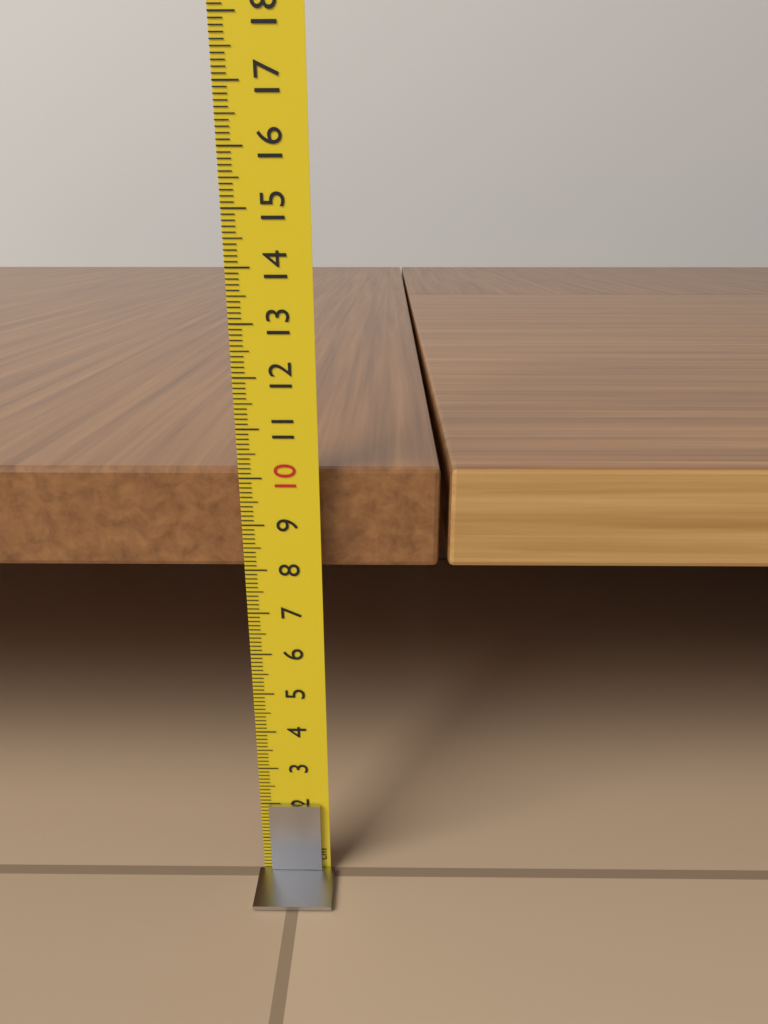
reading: 10.1 cm
